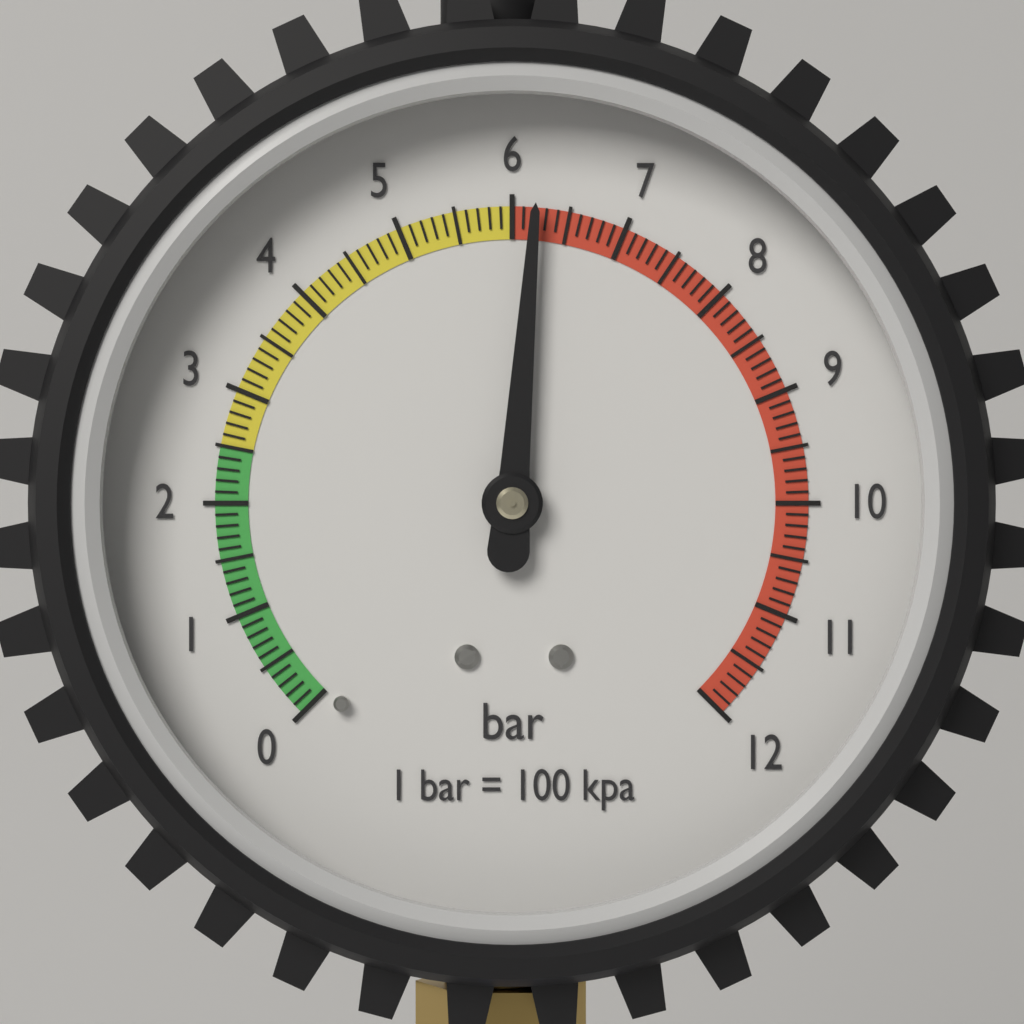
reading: 6.2 bar
